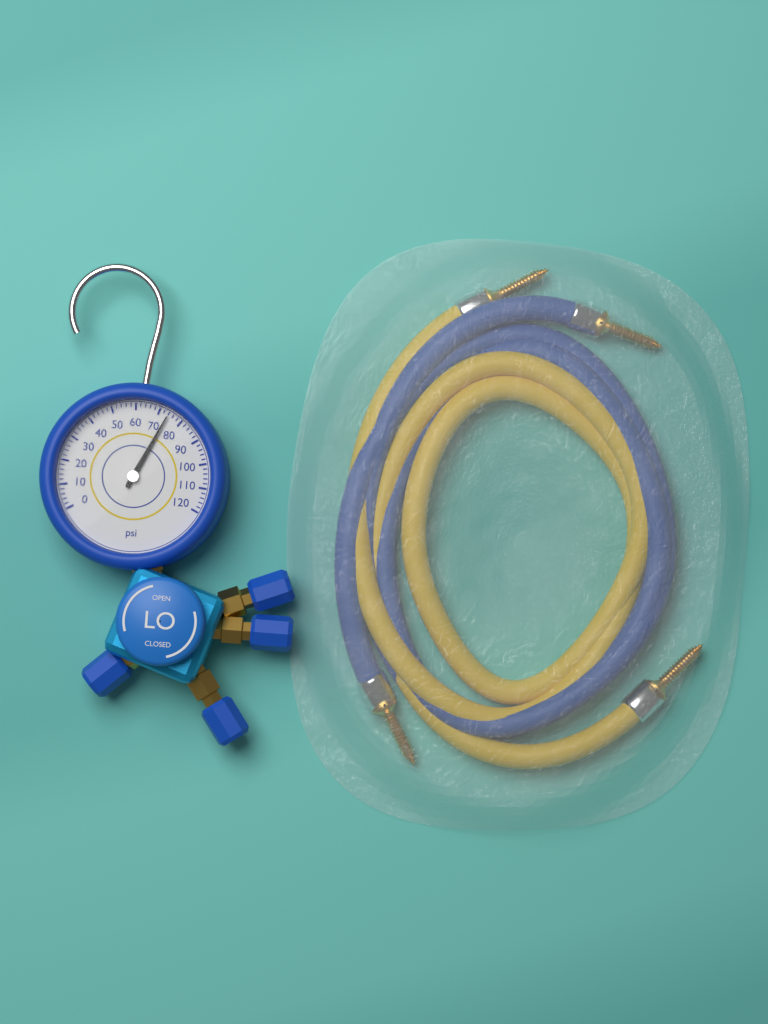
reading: 74 psi
